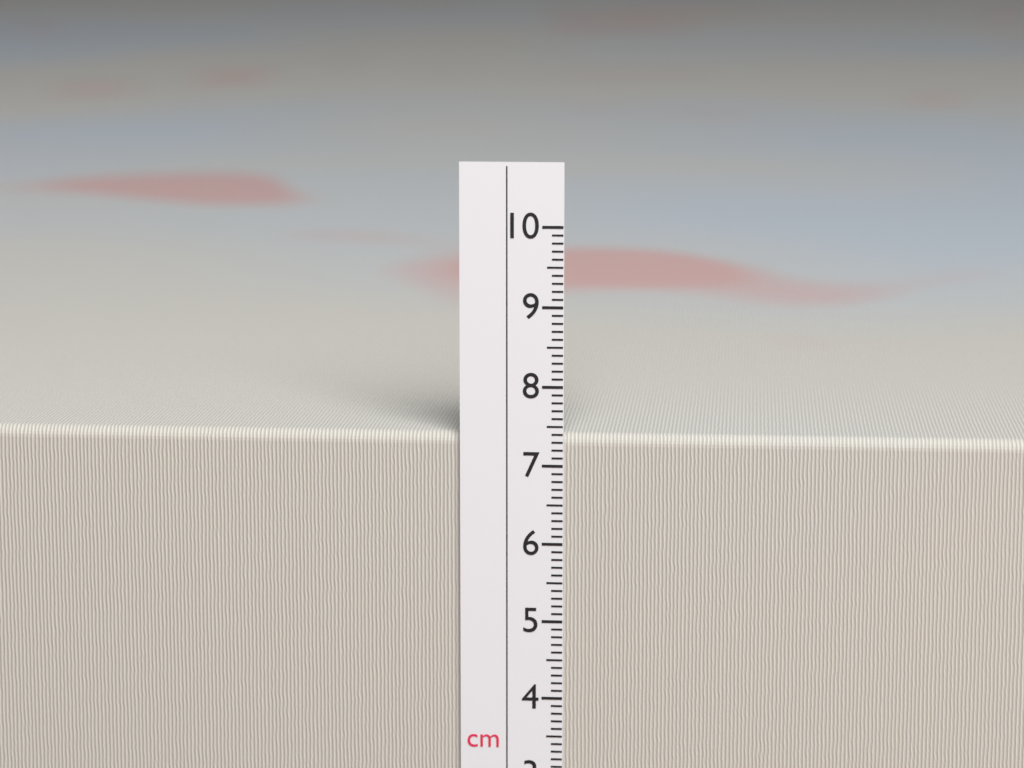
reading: 7.4 cm
